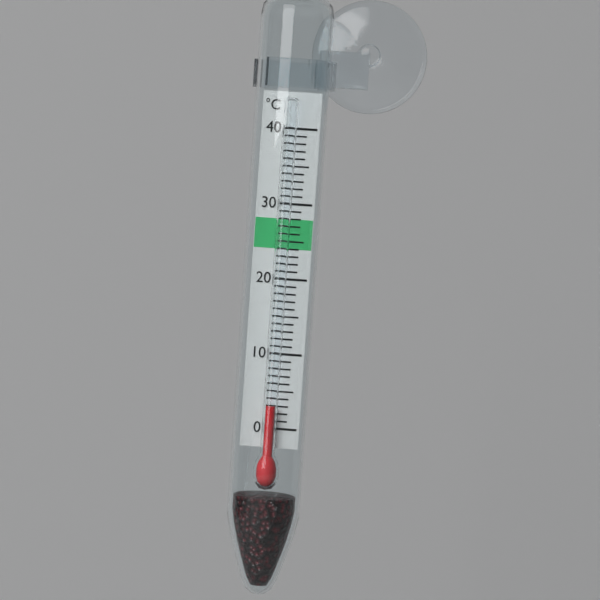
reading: 3 °C
